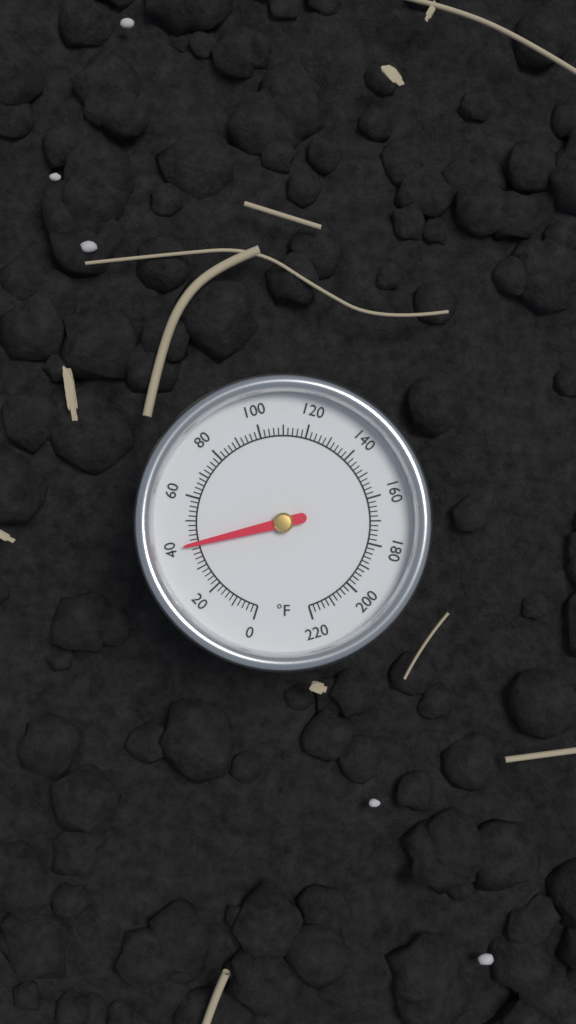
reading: 40 °F
